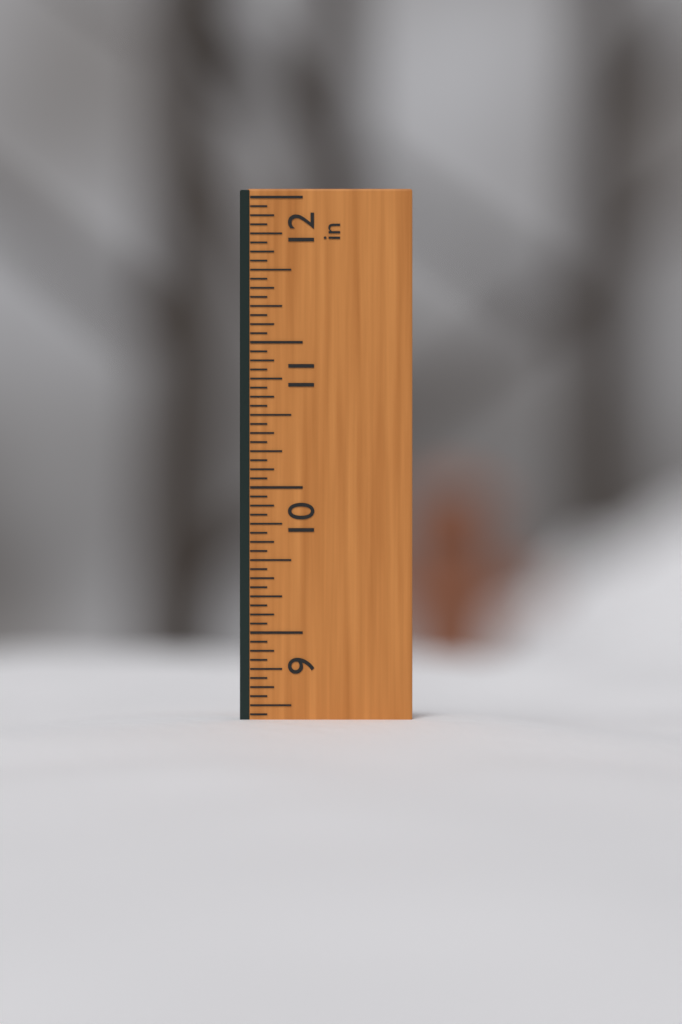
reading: 8.4000 in
